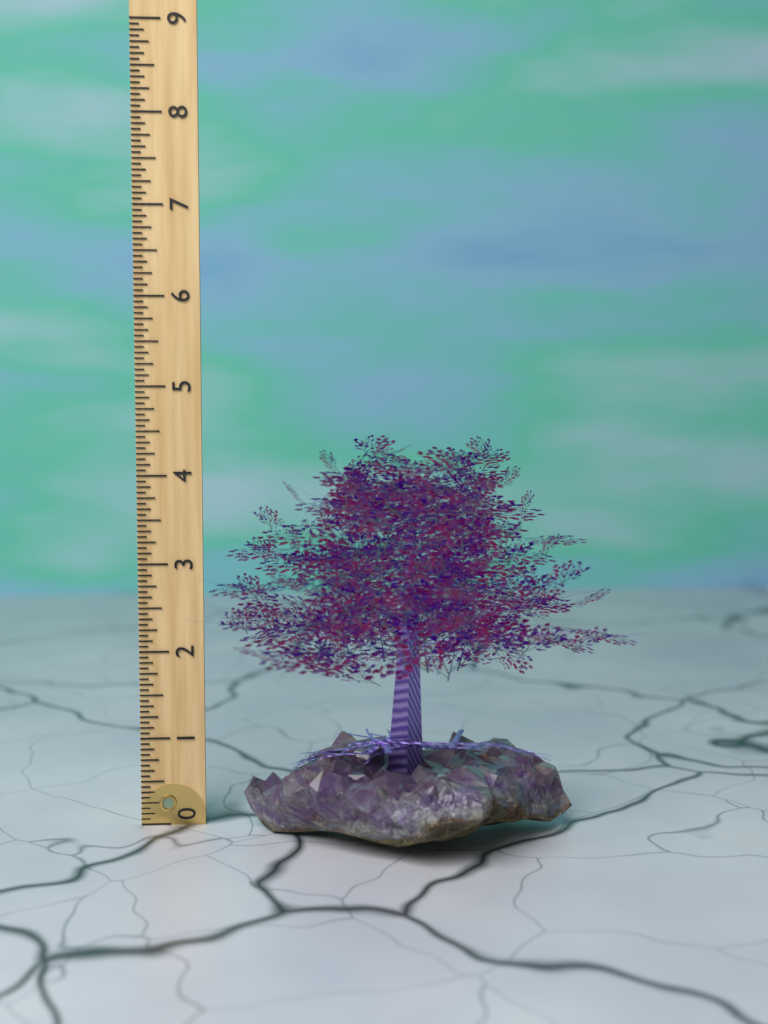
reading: 4.5000 (no unit)
